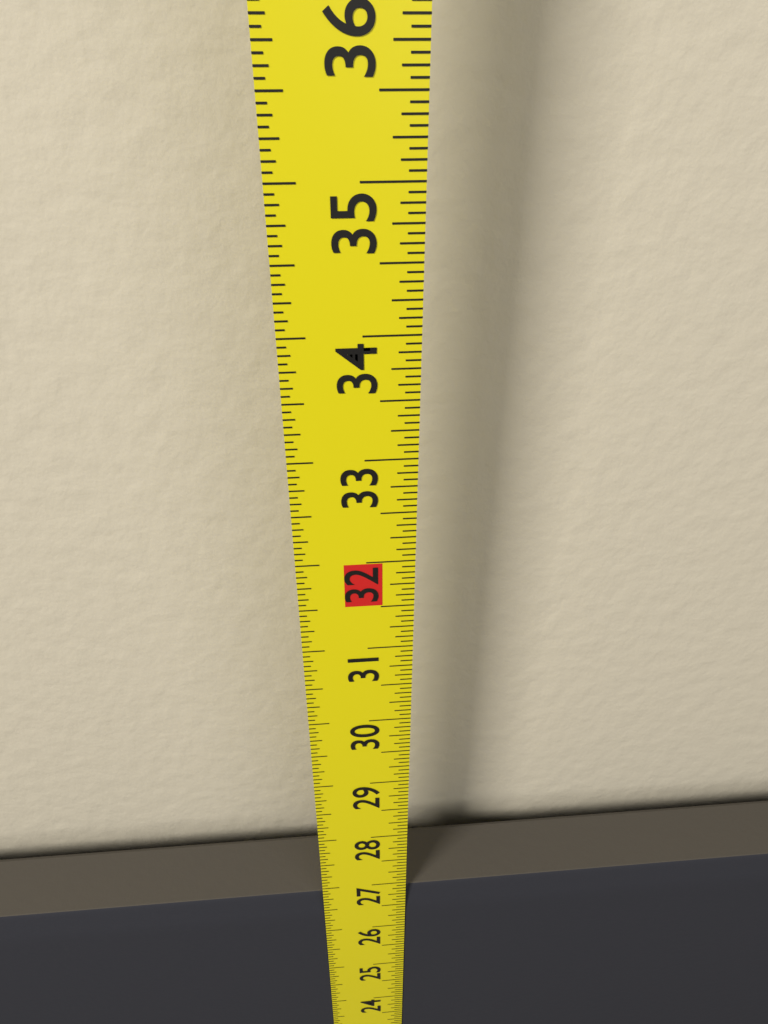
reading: 26.8125 in
